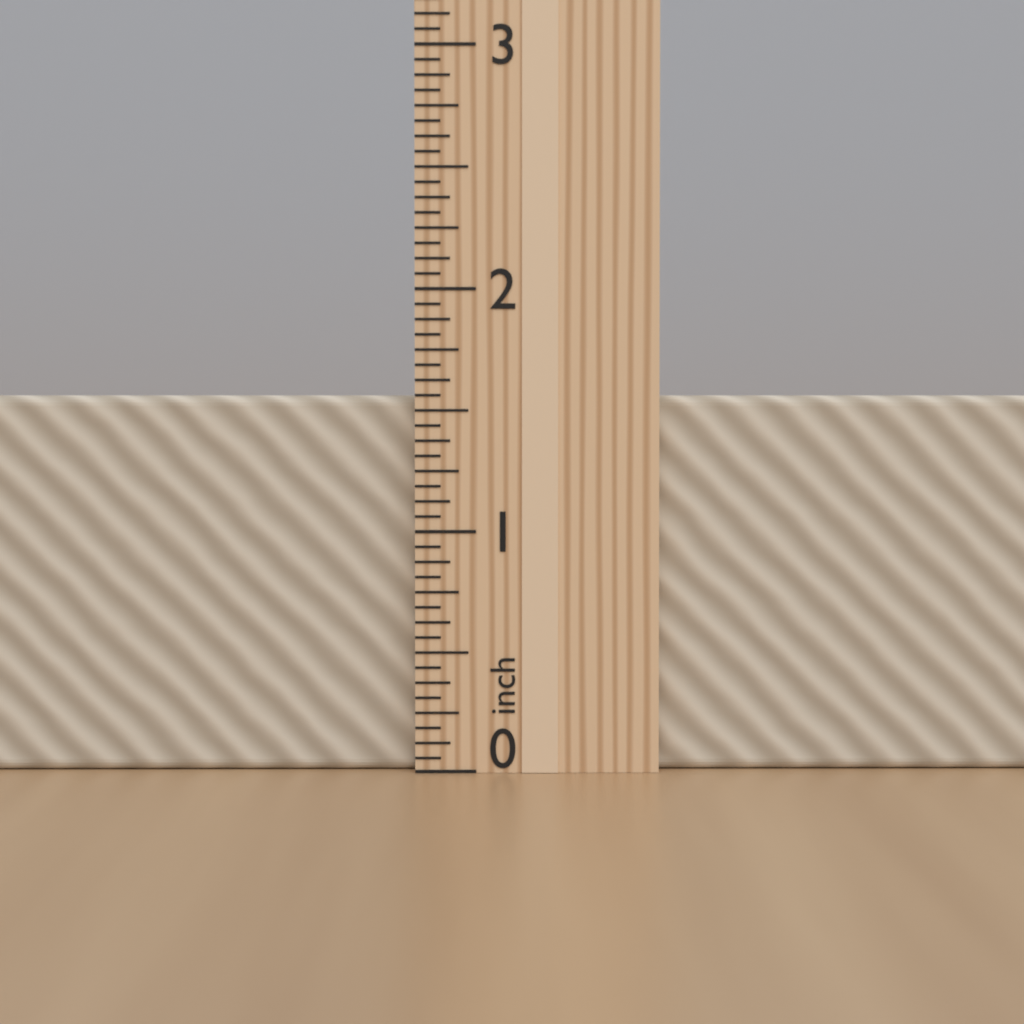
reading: 1.5625 in
